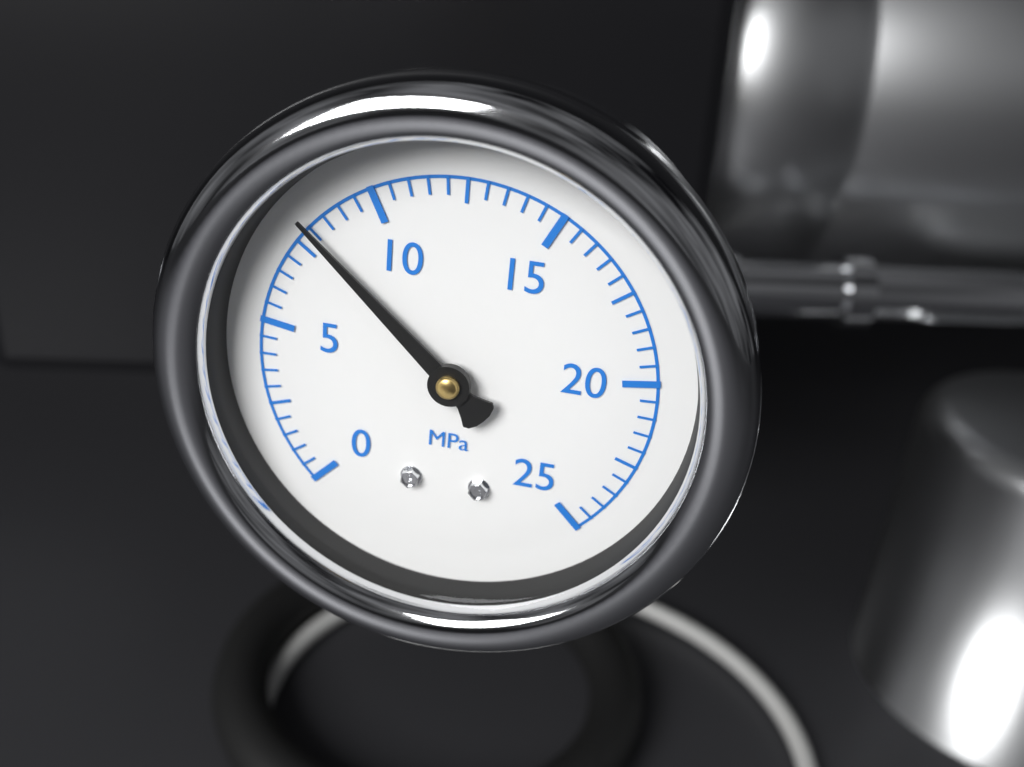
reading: 8.0 MPa
